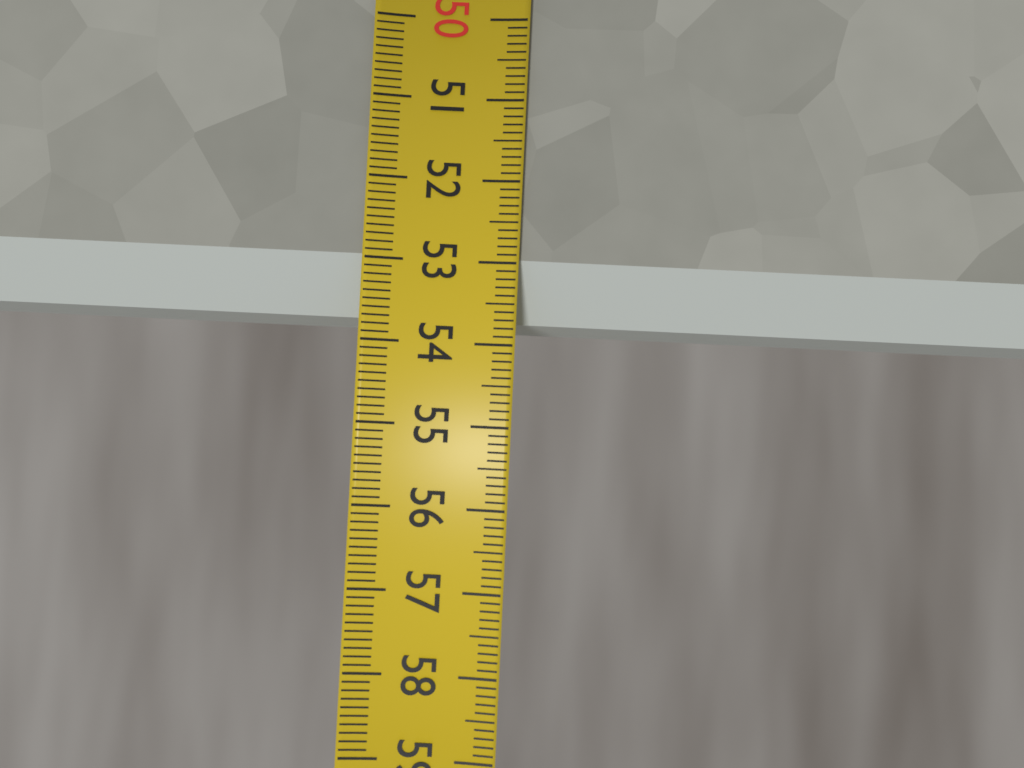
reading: 53.7 (no unit)
